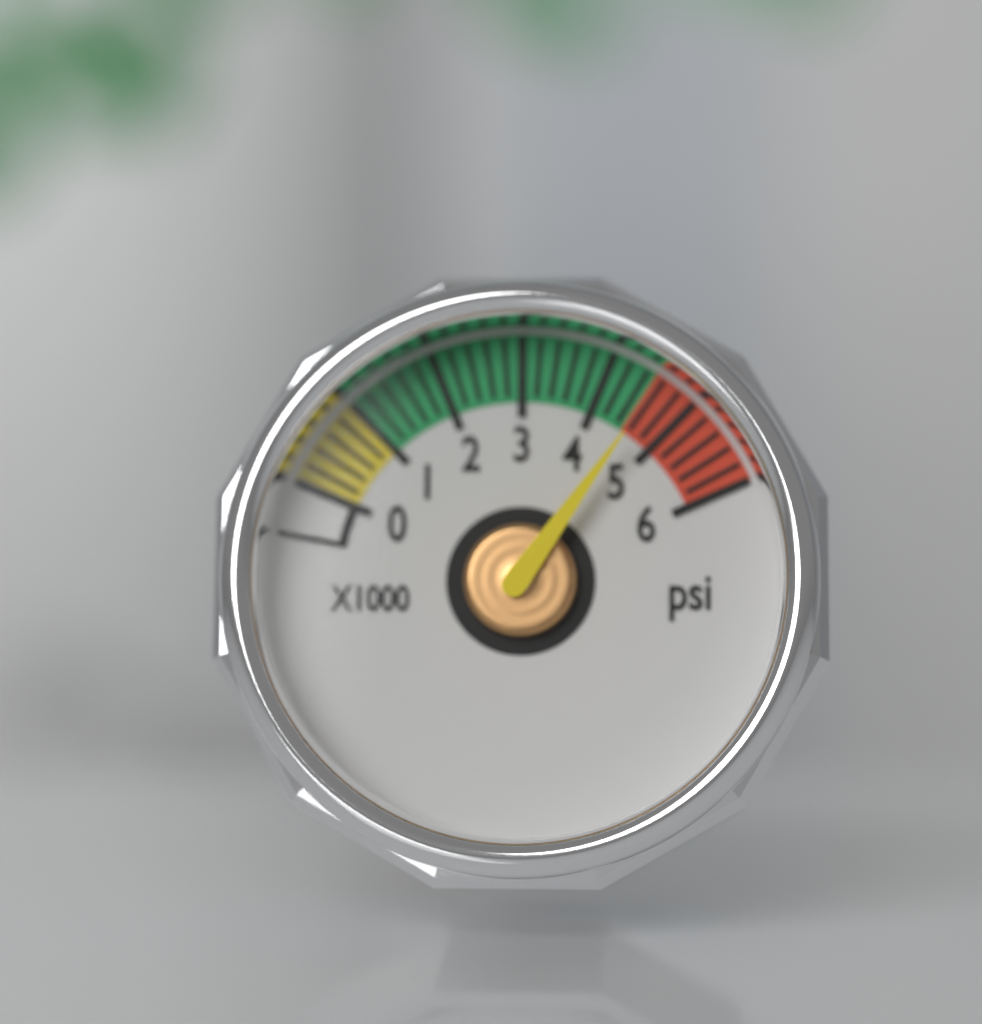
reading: 4600 psi
